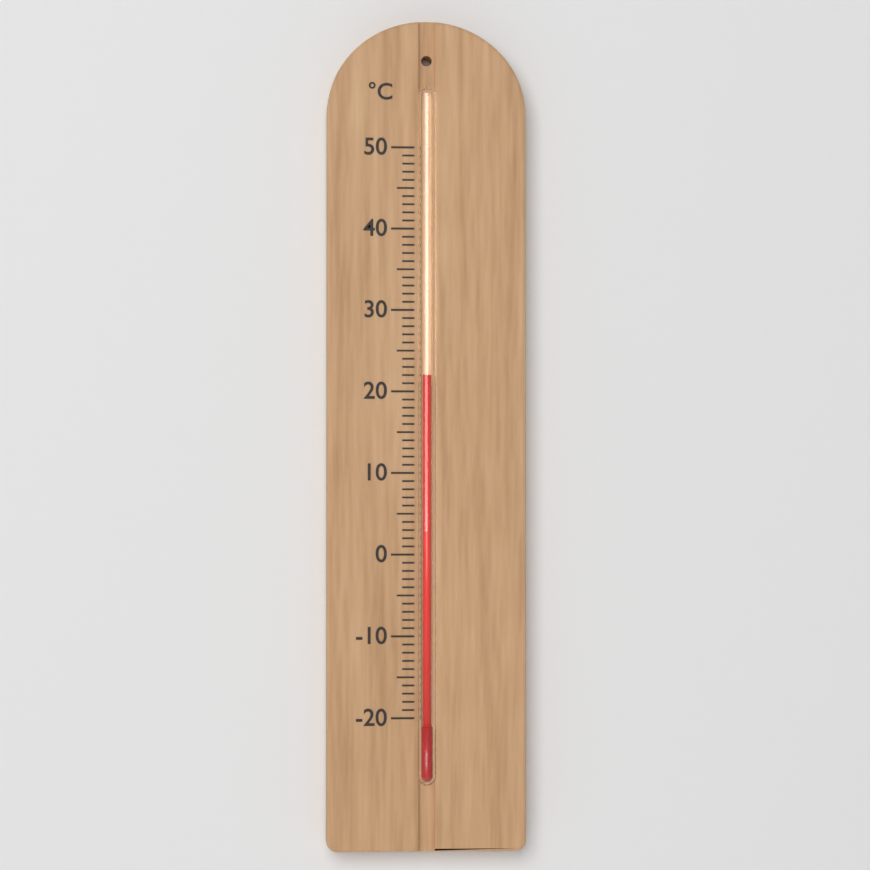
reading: 22 °C
